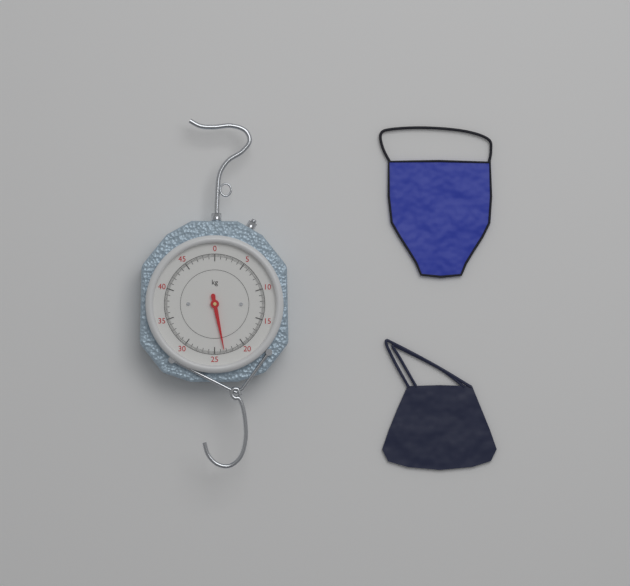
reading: 23.4 kg
